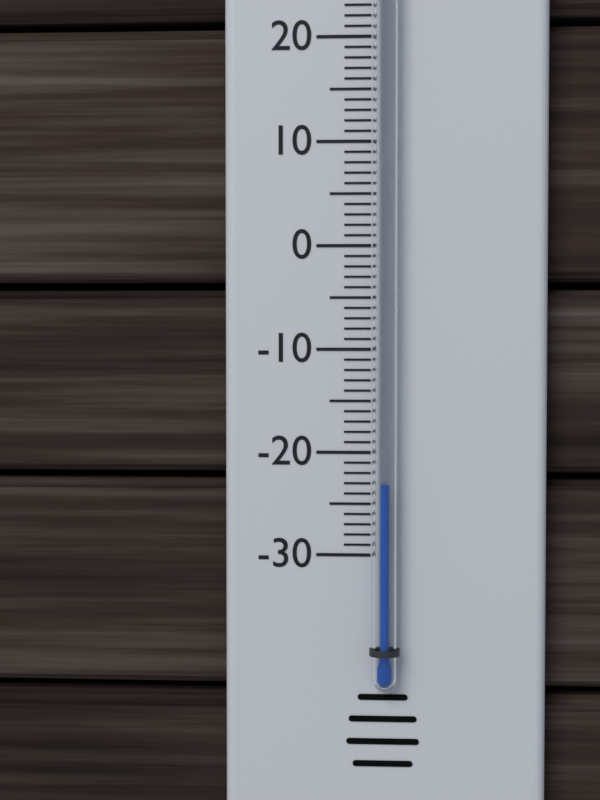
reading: -23 °C
